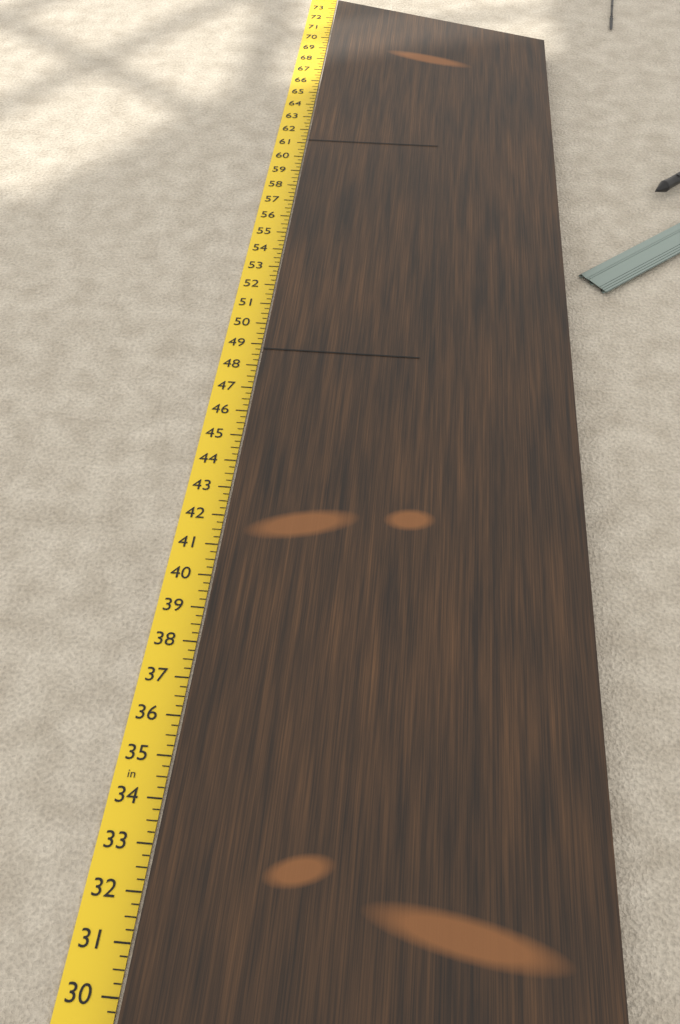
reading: 72.25 in
